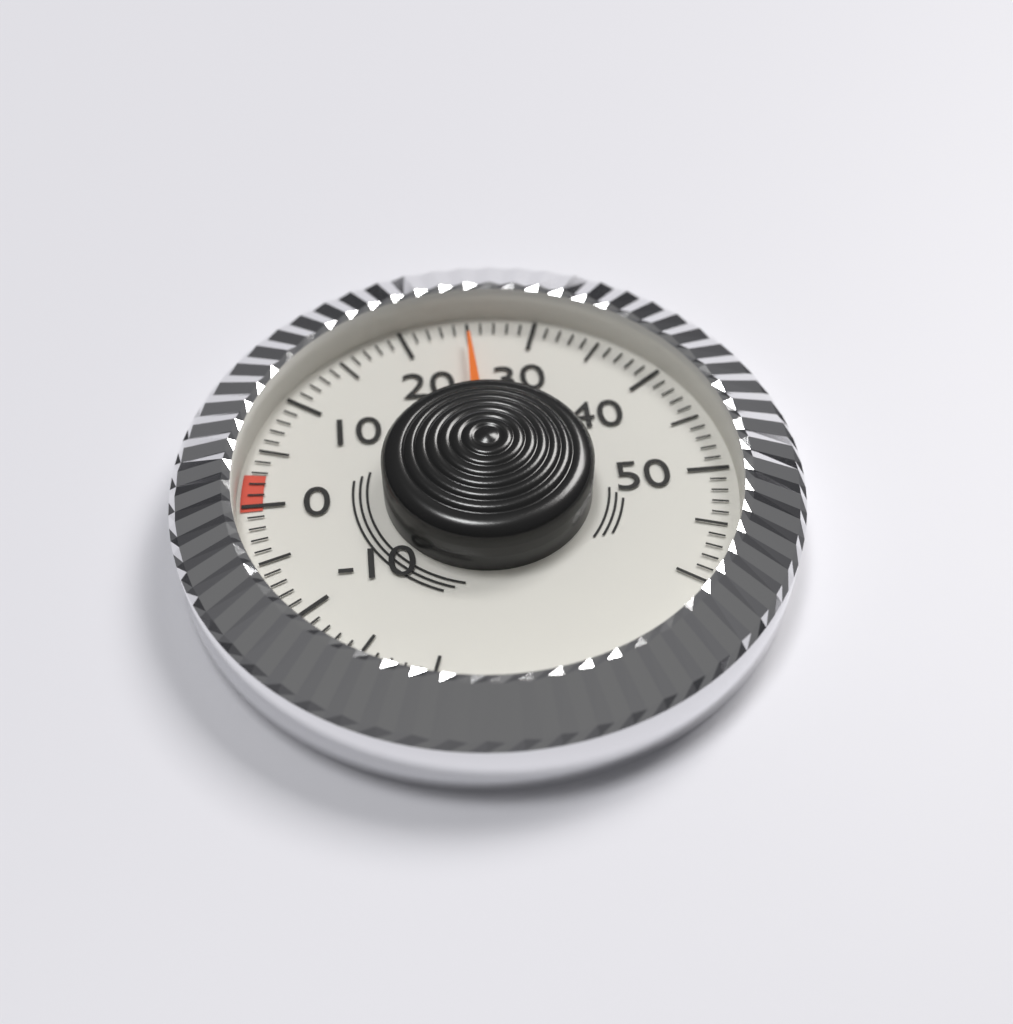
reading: 25 (no unit)
